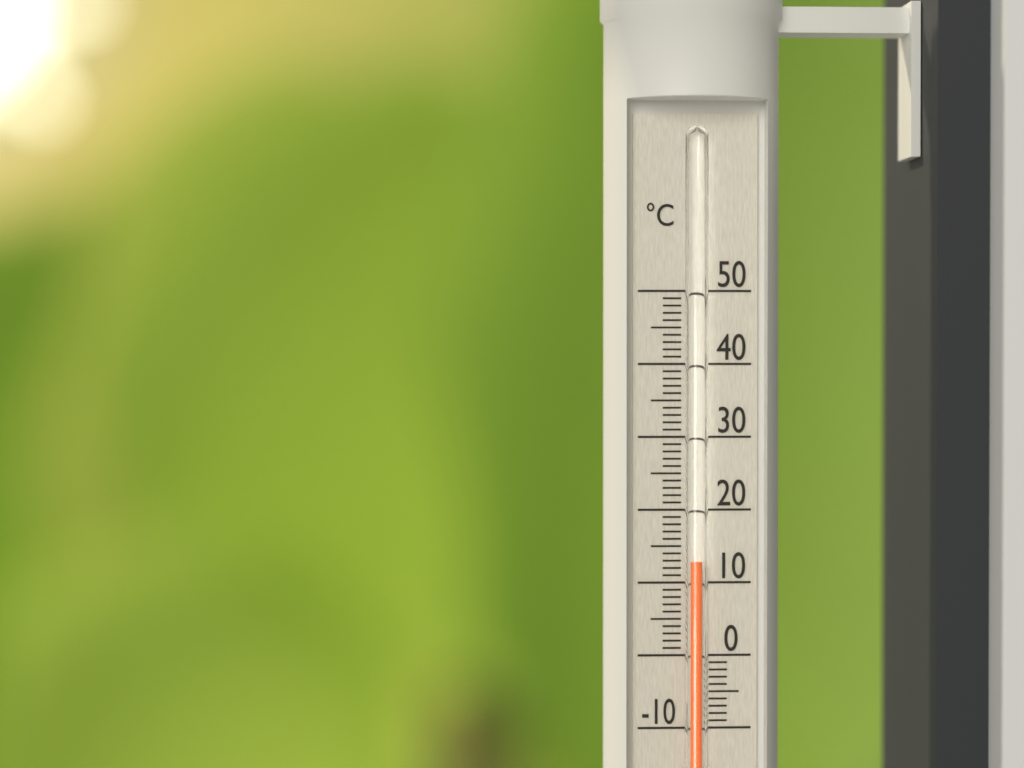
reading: 13 °C
